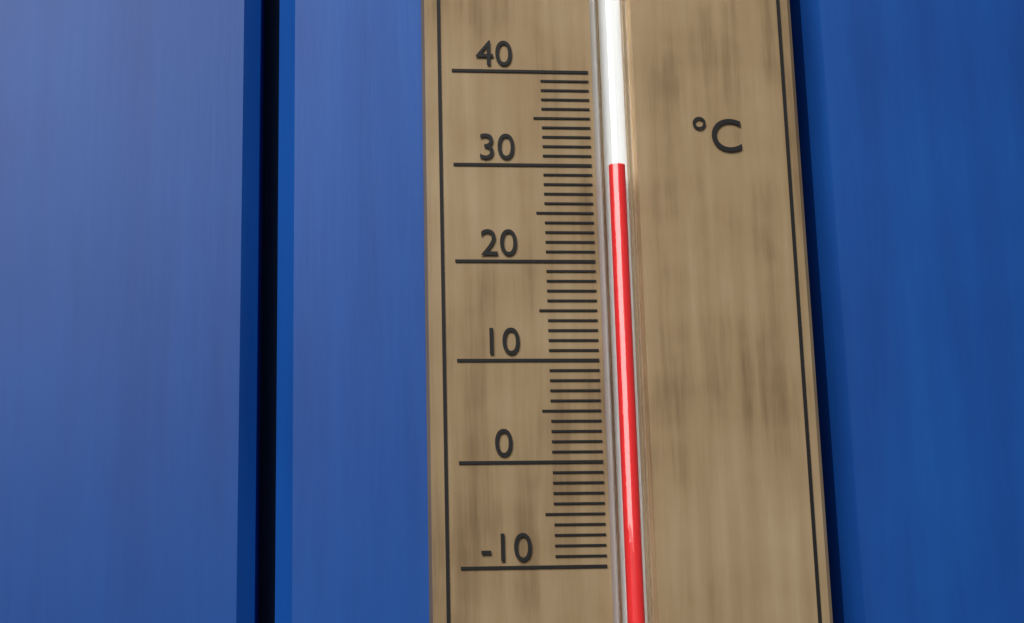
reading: 30 °C
